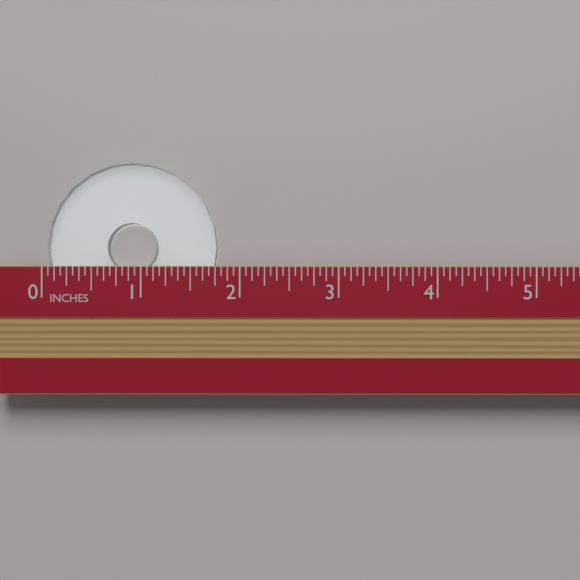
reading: 1.7500 in
